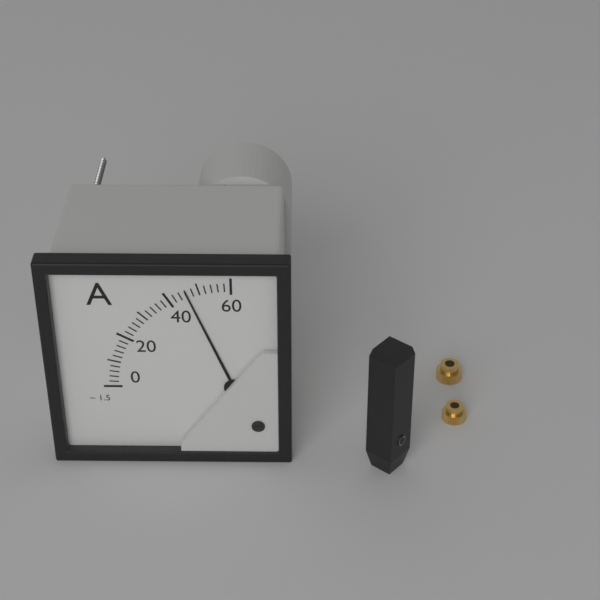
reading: 46 A
